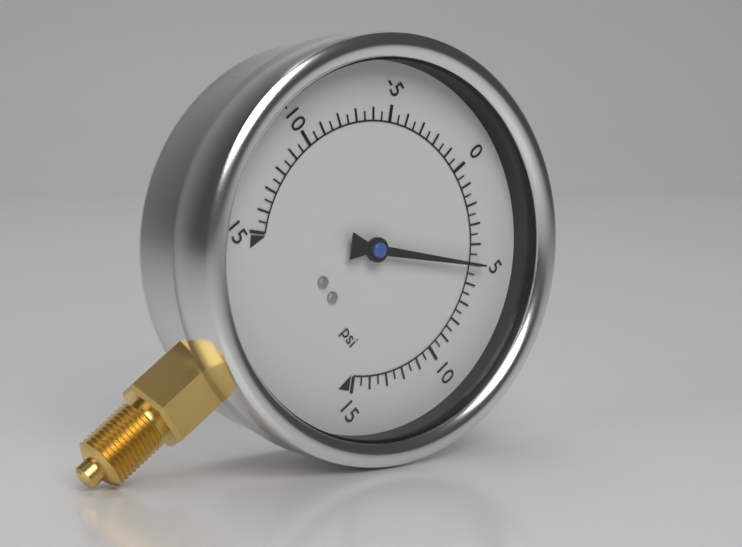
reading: 5.0 psi
